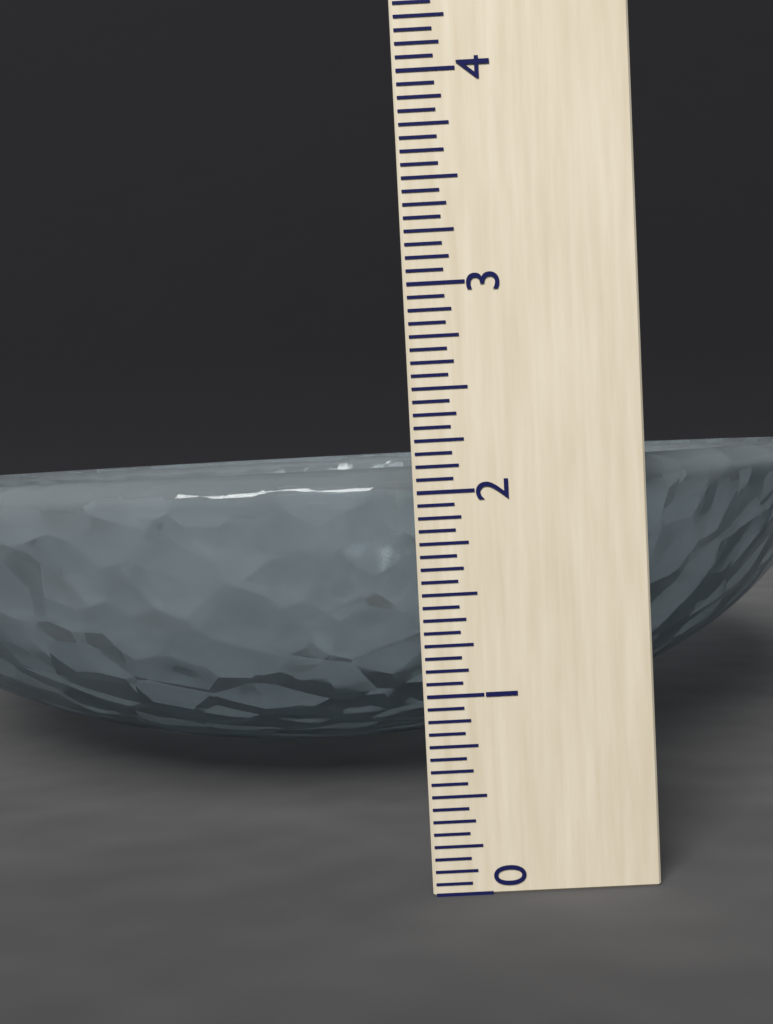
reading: 2.1250 (no unit)
